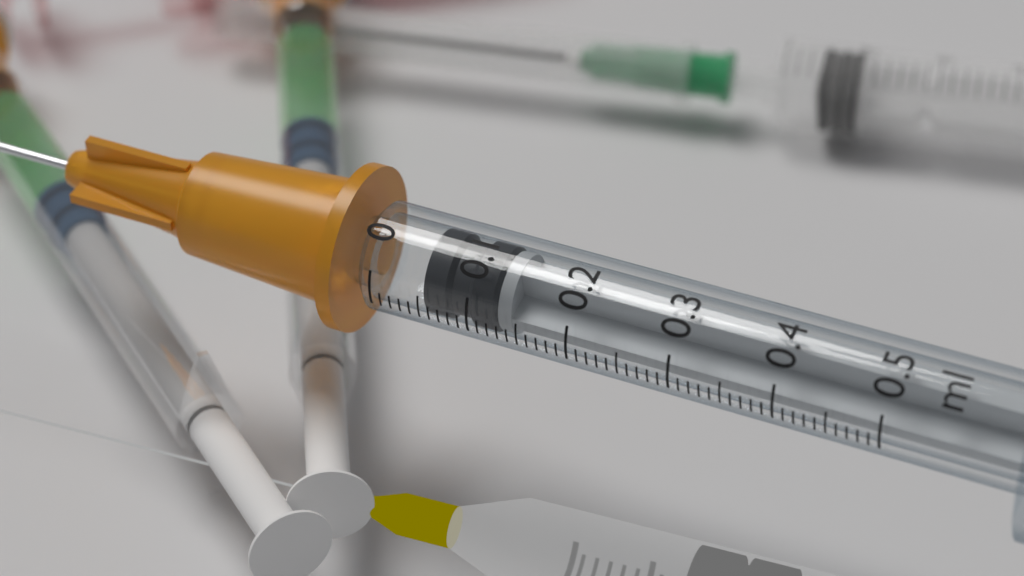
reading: 0.05 ml
